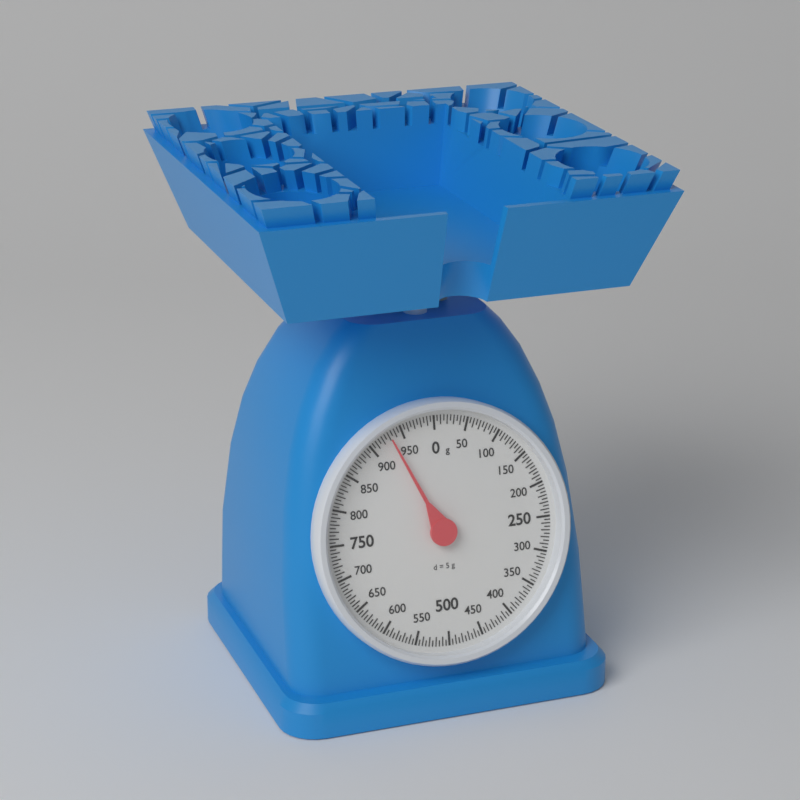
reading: 930 g
